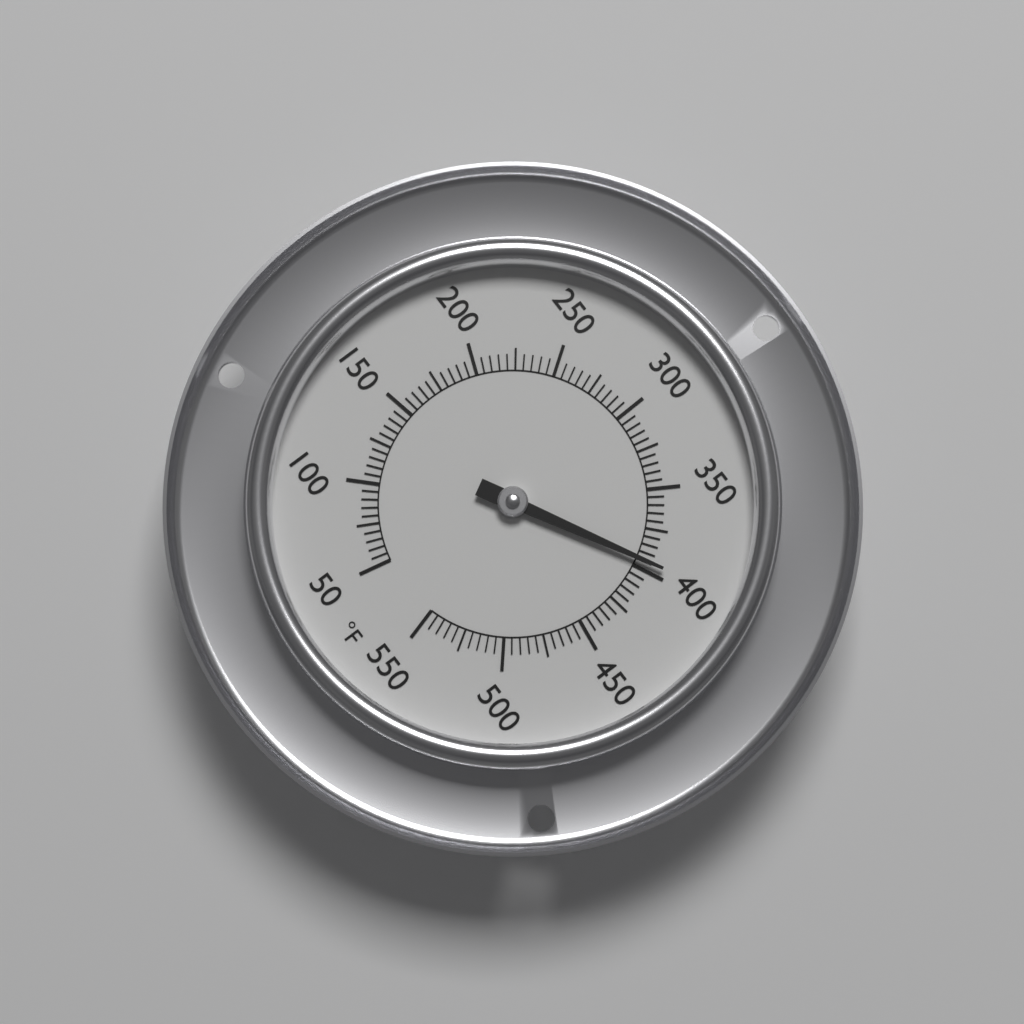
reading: 395 °F
